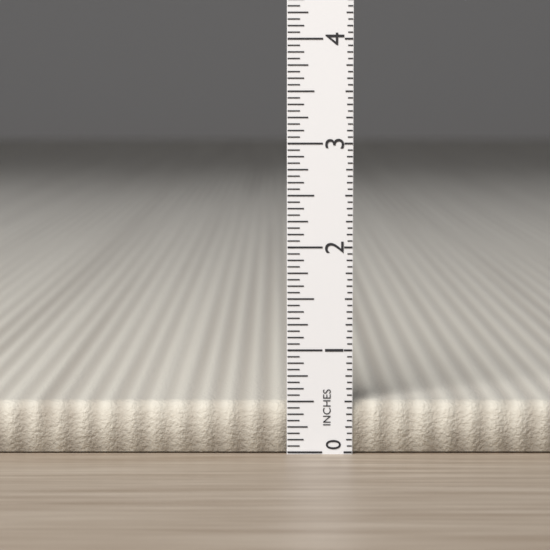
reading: 0.5000 in
